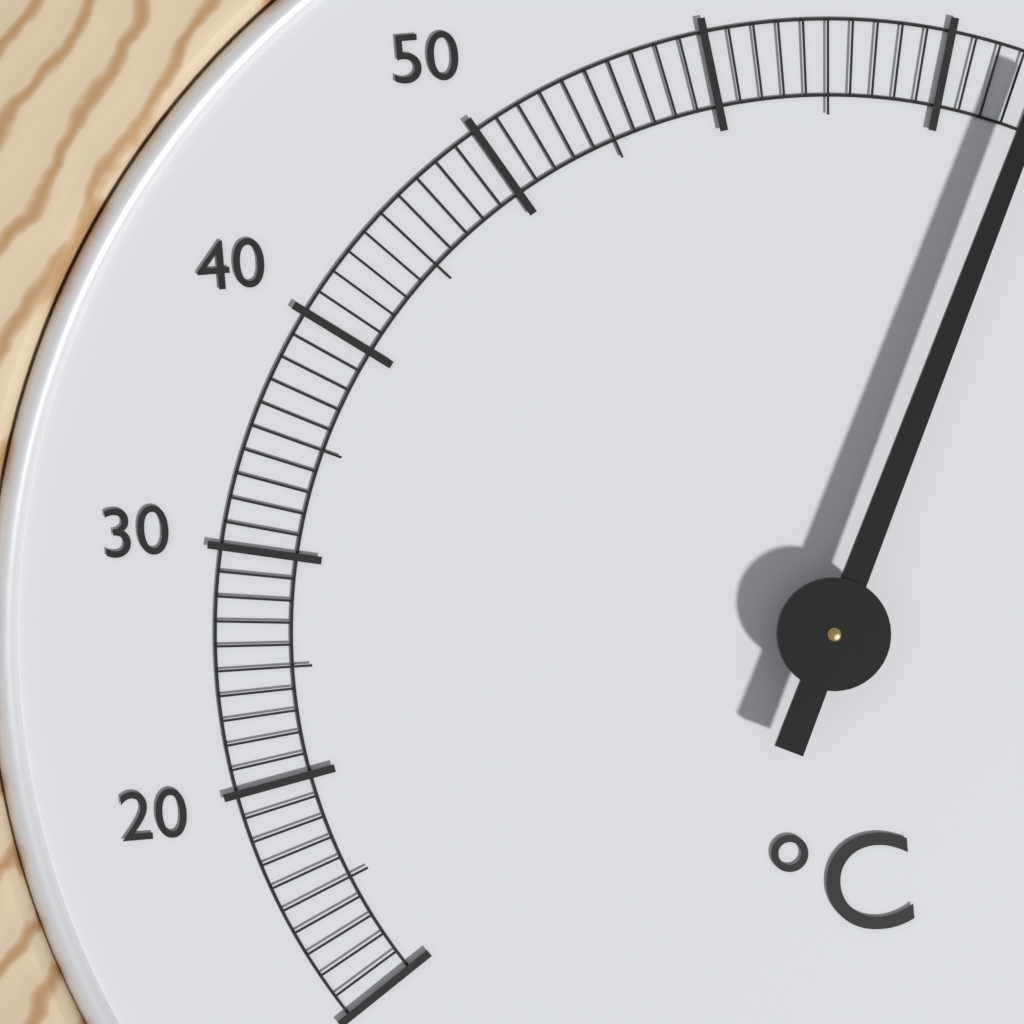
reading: 74 °C
